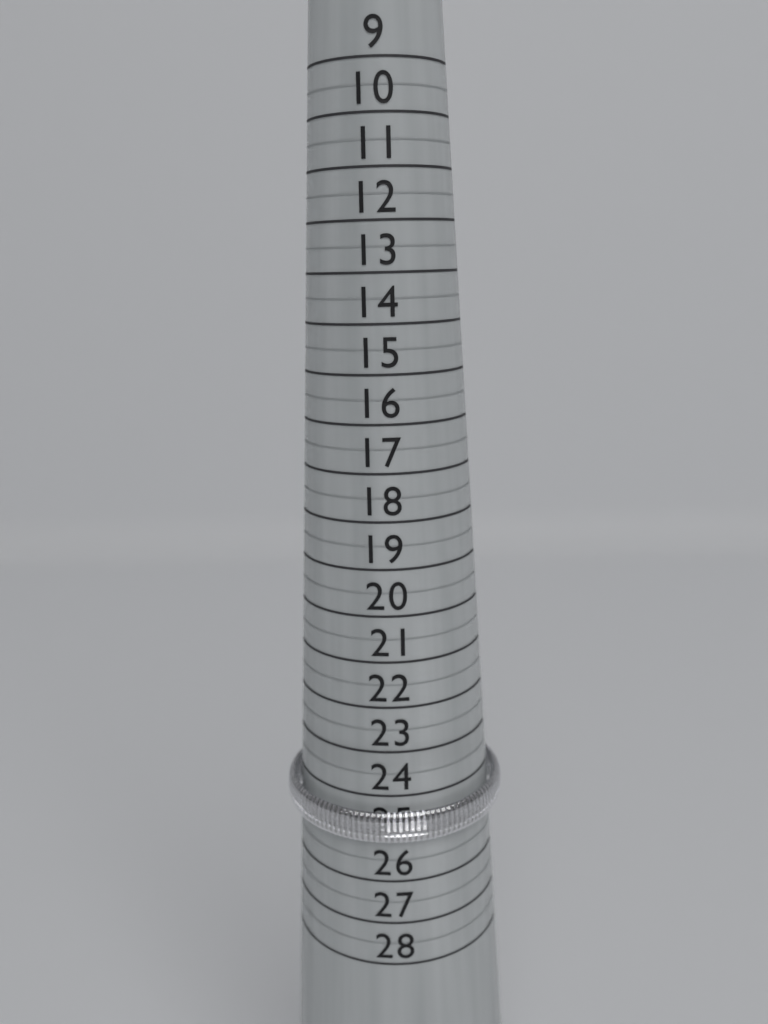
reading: 25.0 (no unit)
